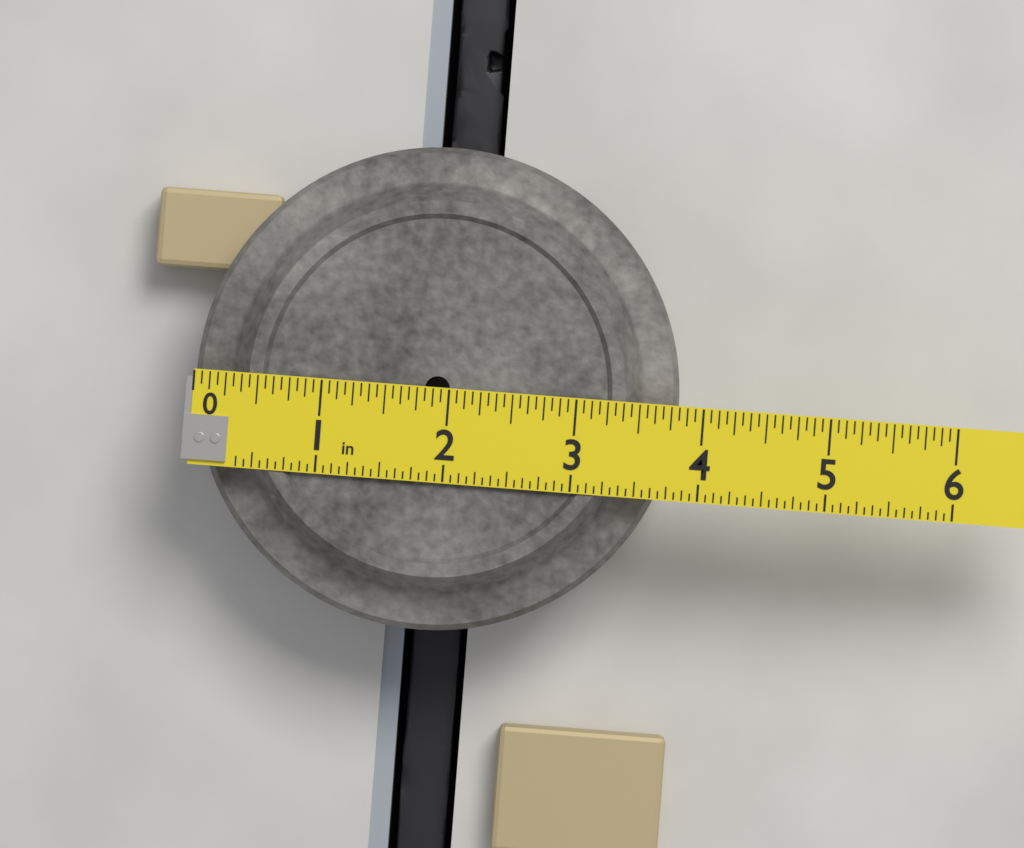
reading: 3.8125 in
